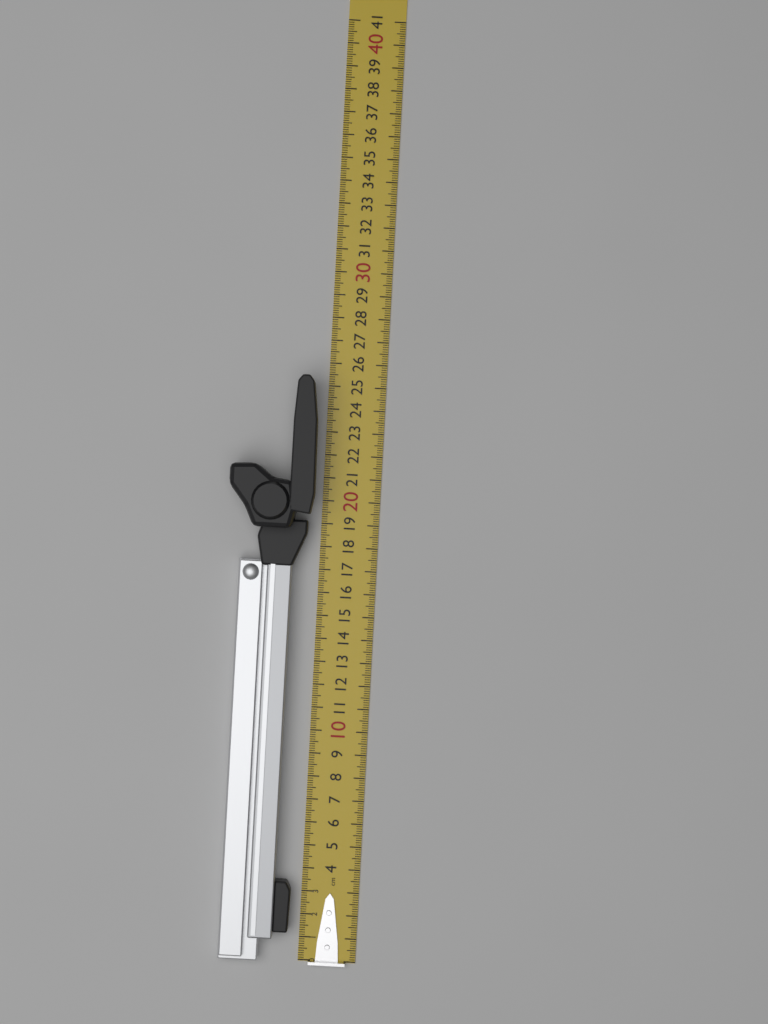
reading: 25.3 cm
